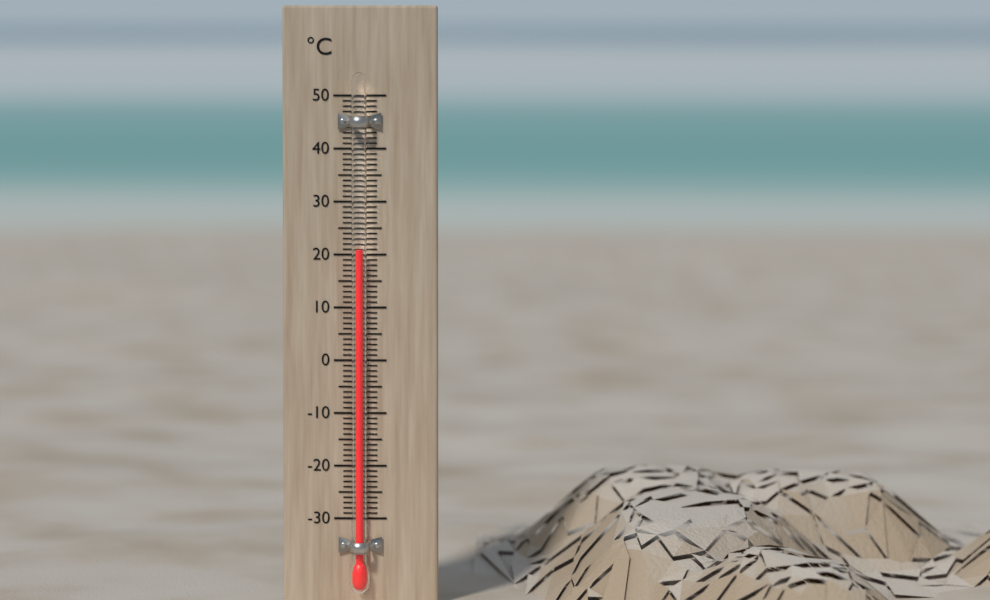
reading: 21 °C
